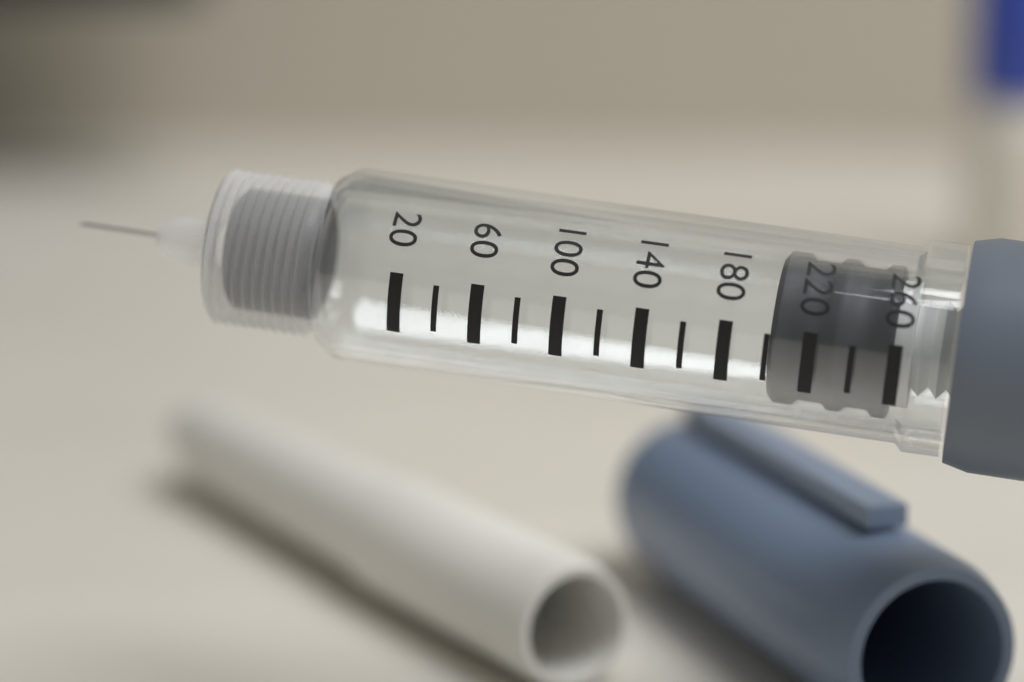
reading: 200 (no unit)
